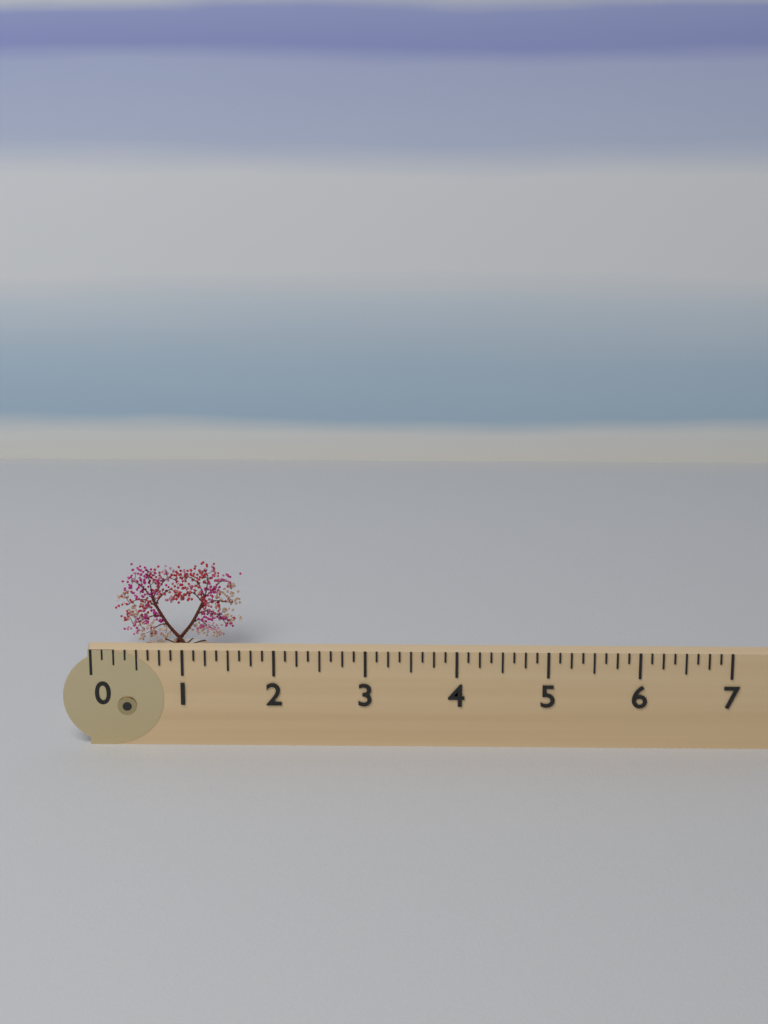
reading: 1.500 (no unit)
